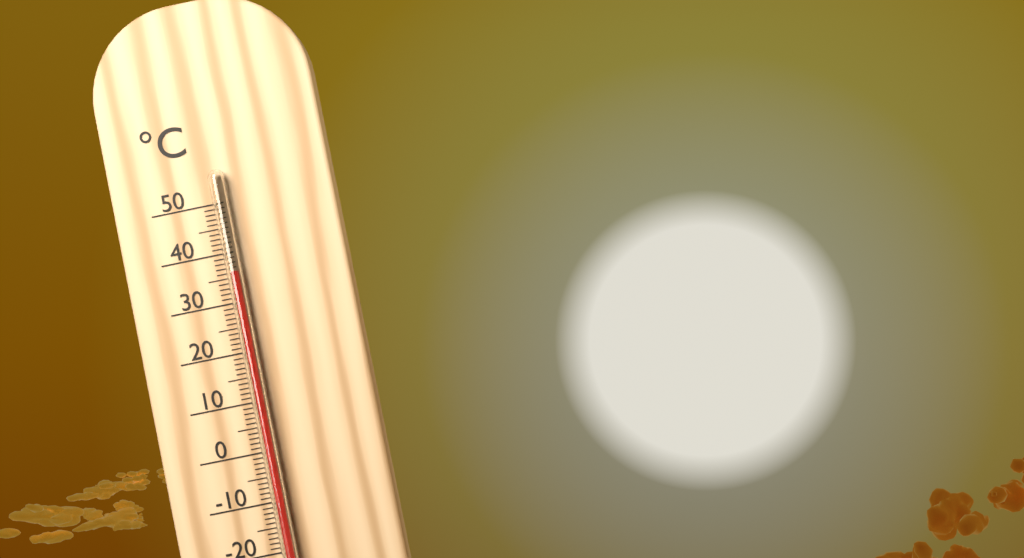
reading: 36 °C
